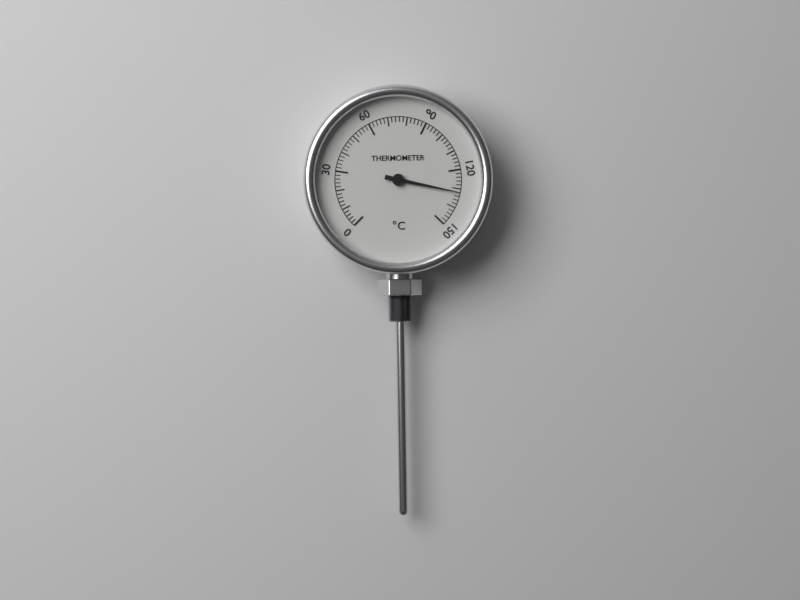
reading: 132 °C
